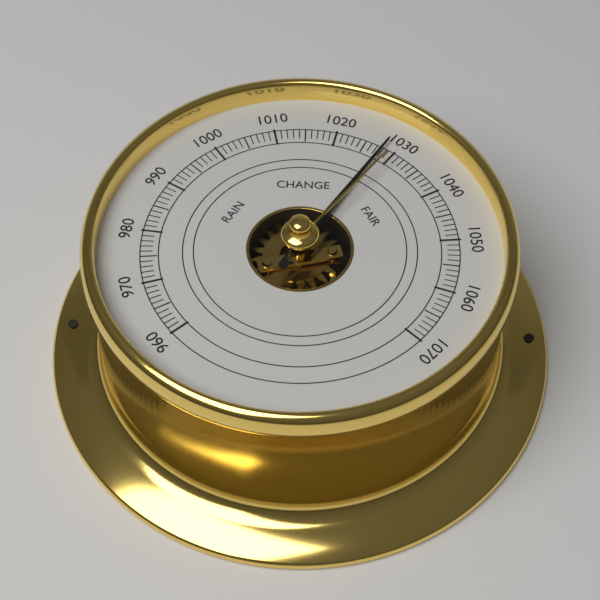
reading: 1028 (no unit)
